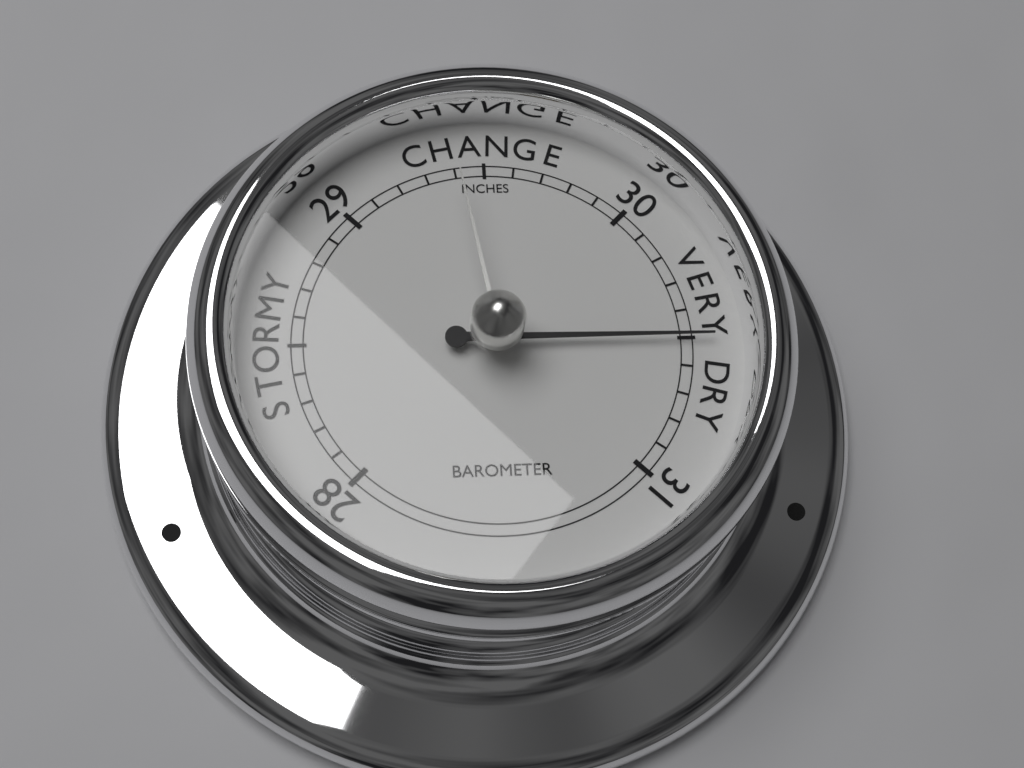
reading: 30.5 inHg
